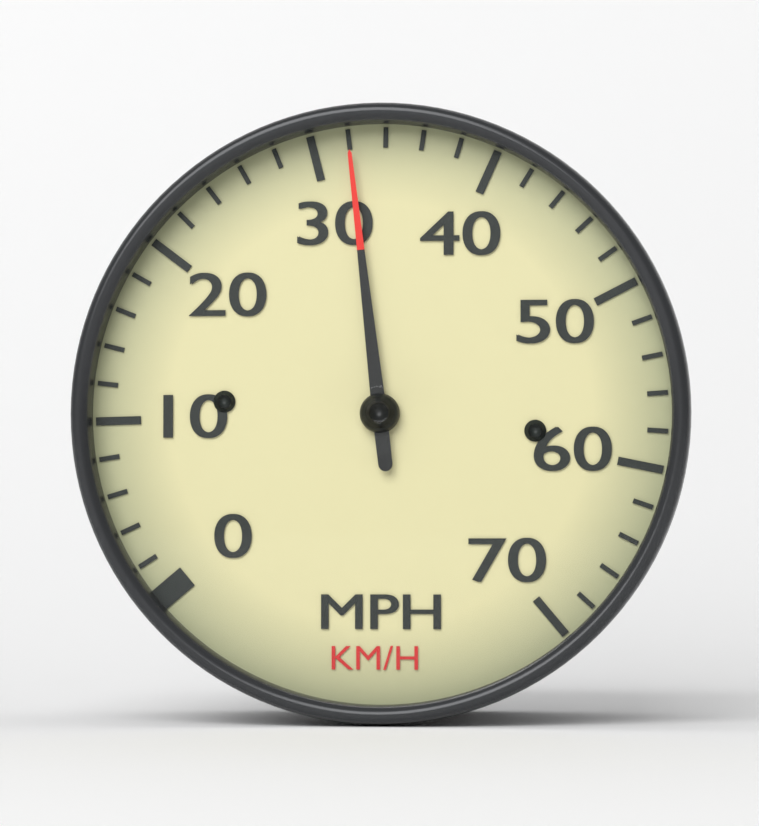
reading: 32 mph
